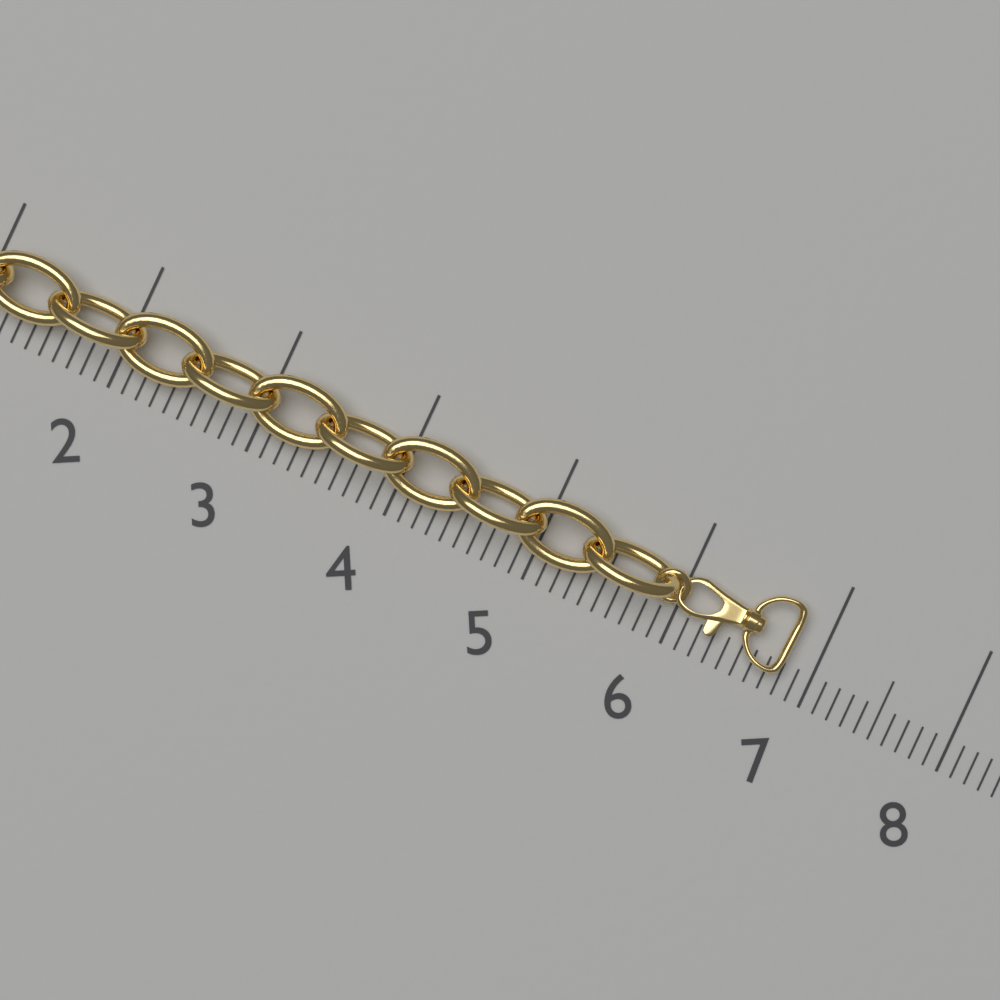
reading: 6.8 (no unit)
